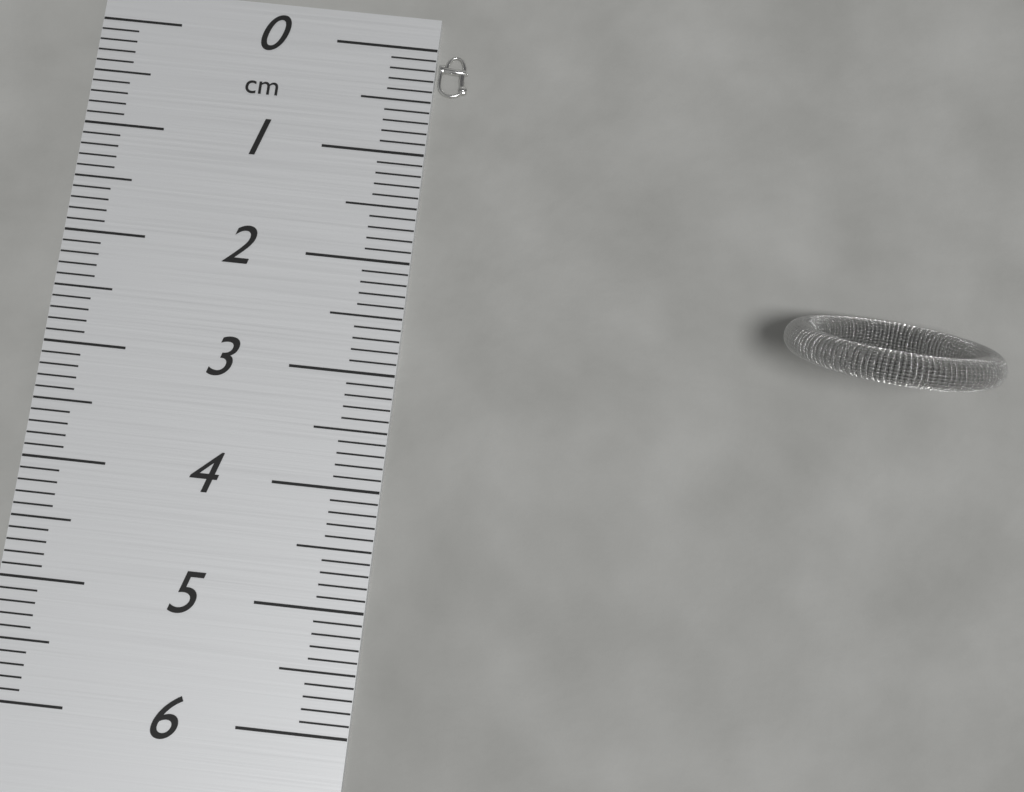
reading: 0.4 cm
